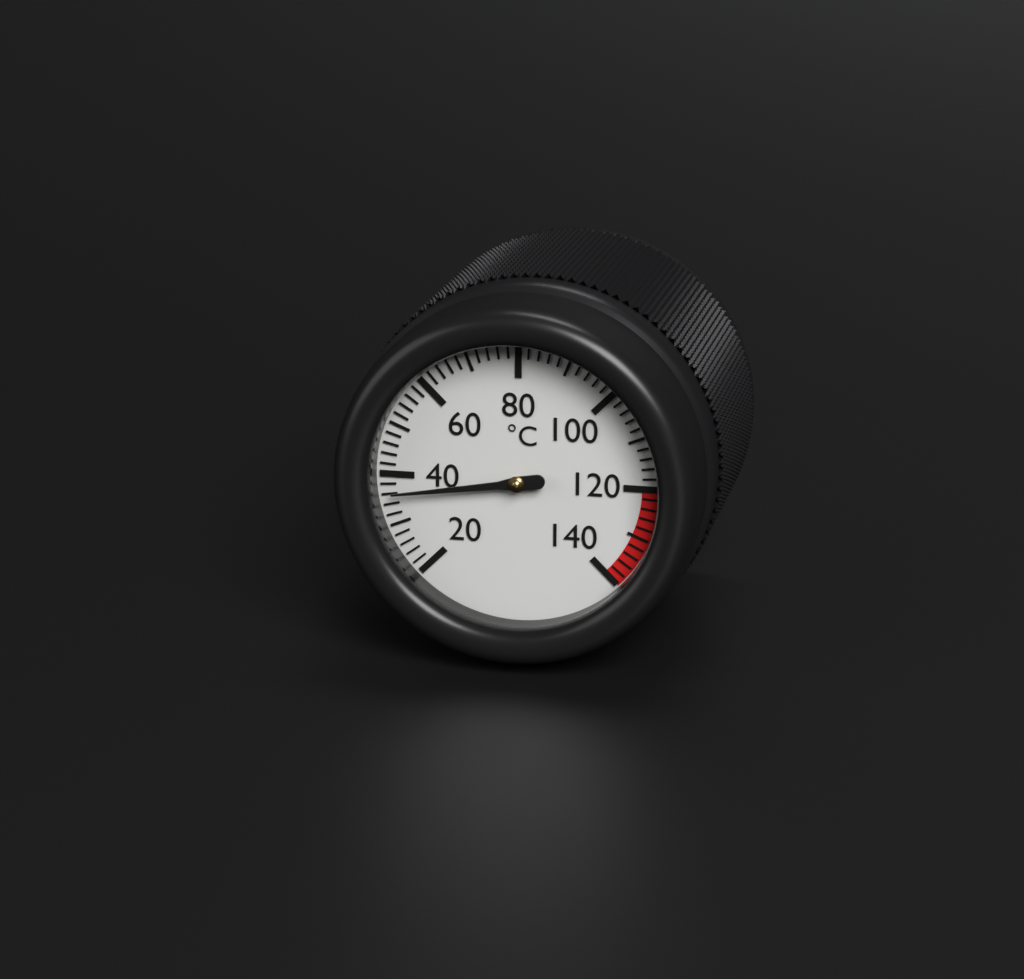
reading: 36 °C
